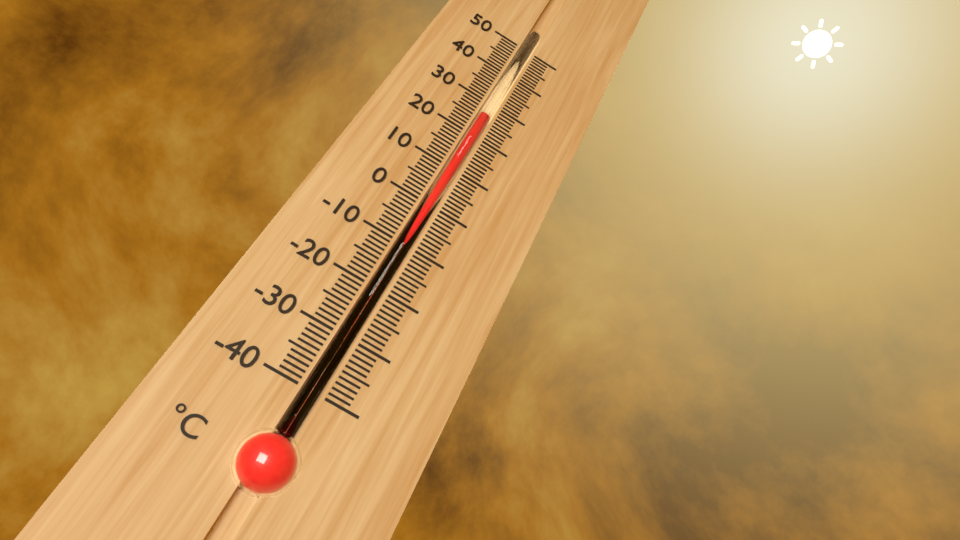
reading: 26 °C
